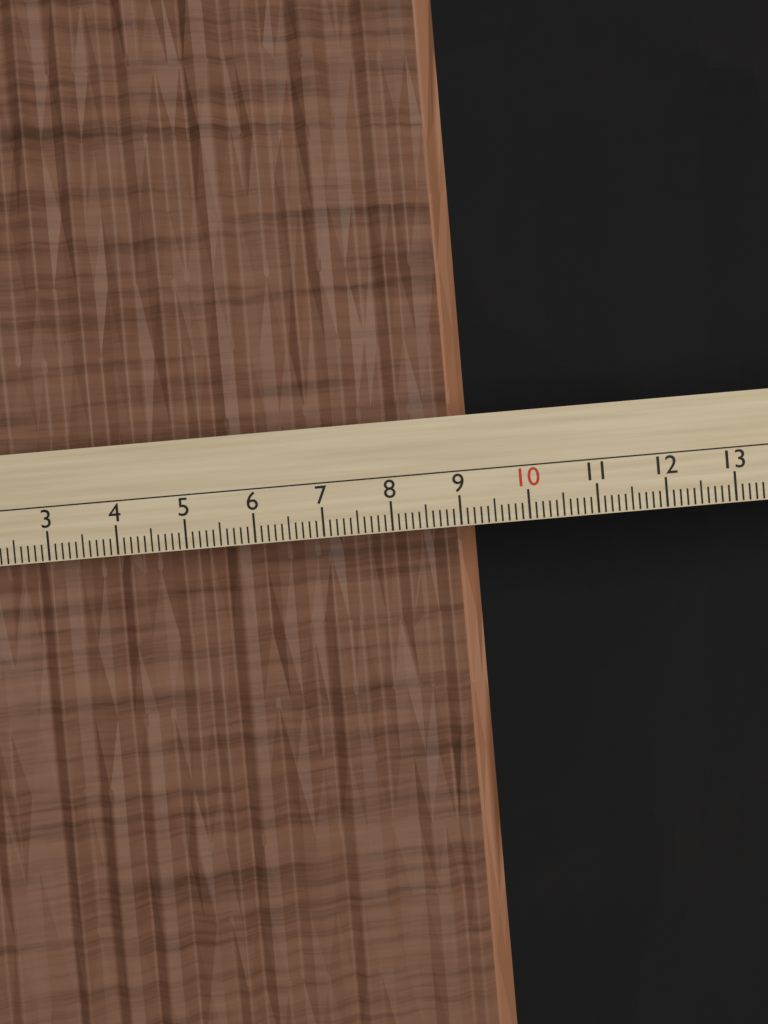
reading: 9.3 cm
